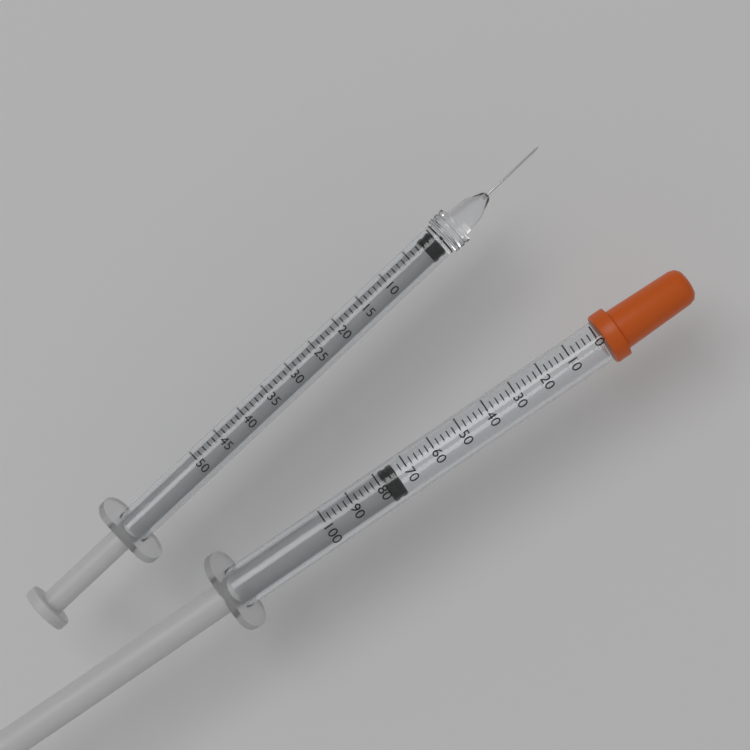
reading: 74 (no unit)
